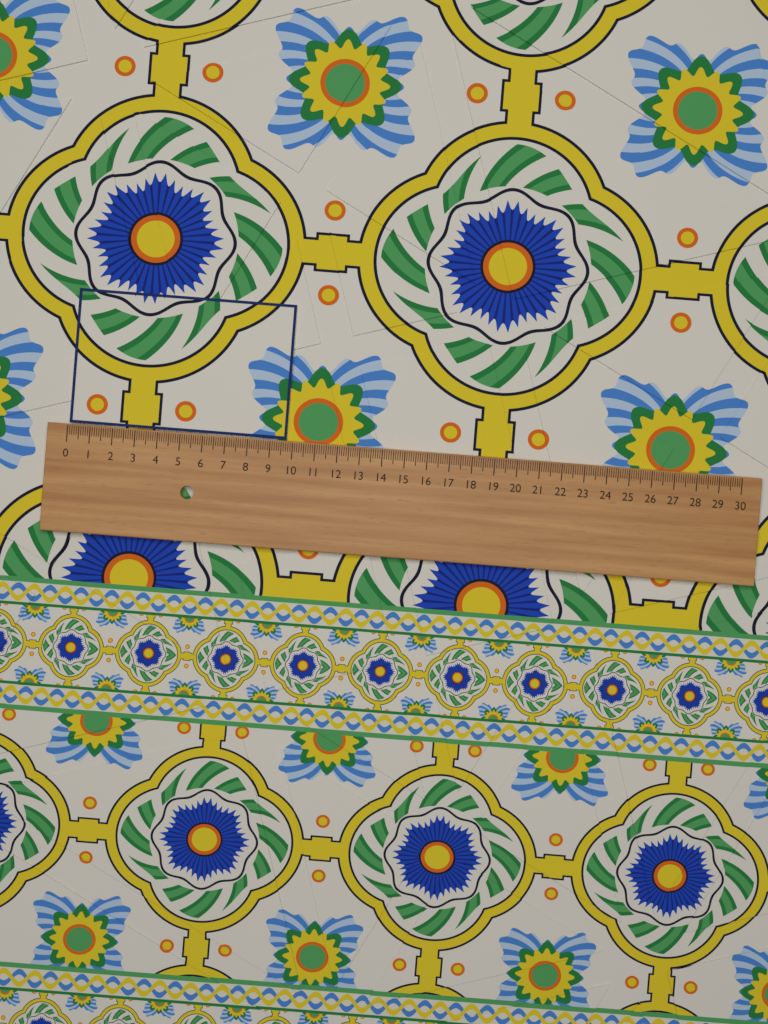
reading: 9.7 (no unit)
